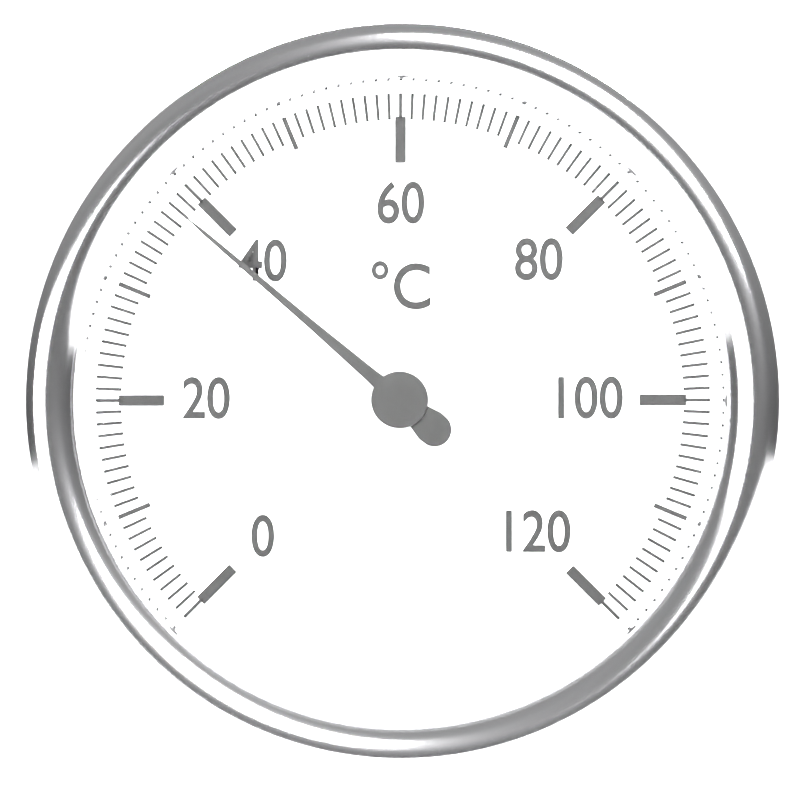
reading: 38 °C
